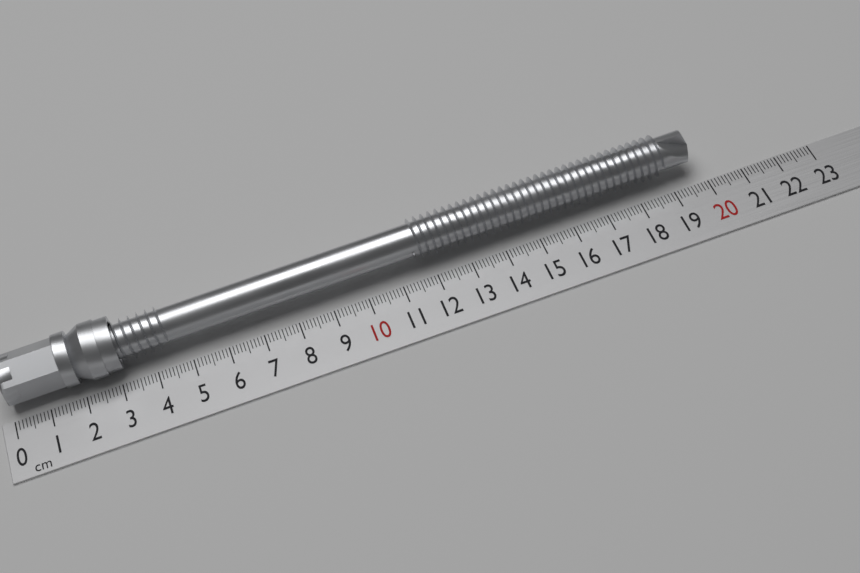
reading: 19.8 cm
